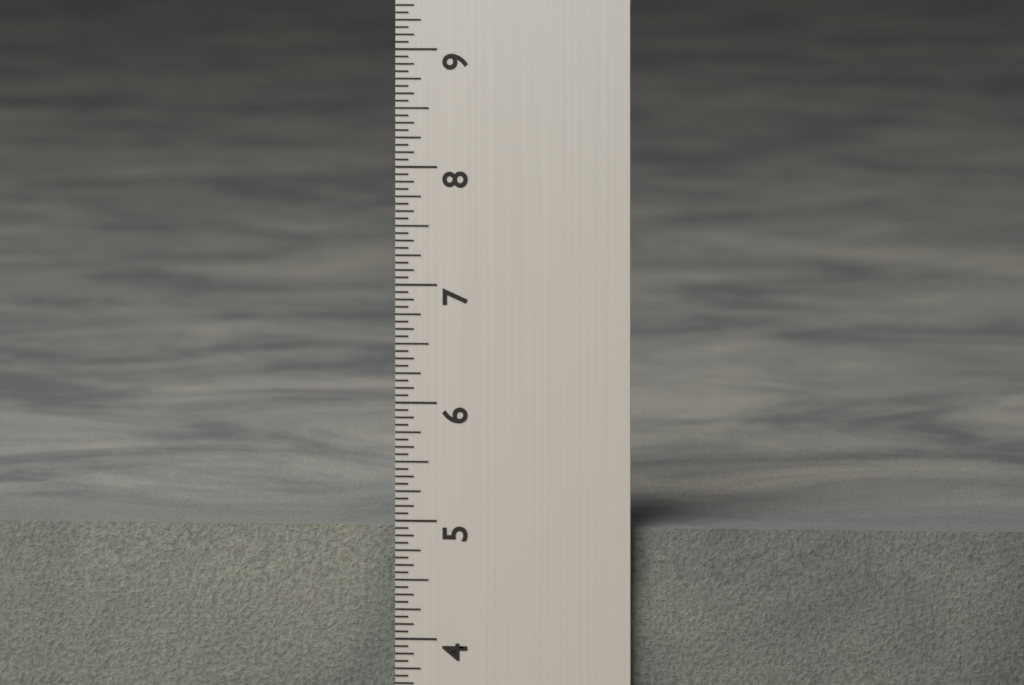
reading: 4.9375 in
